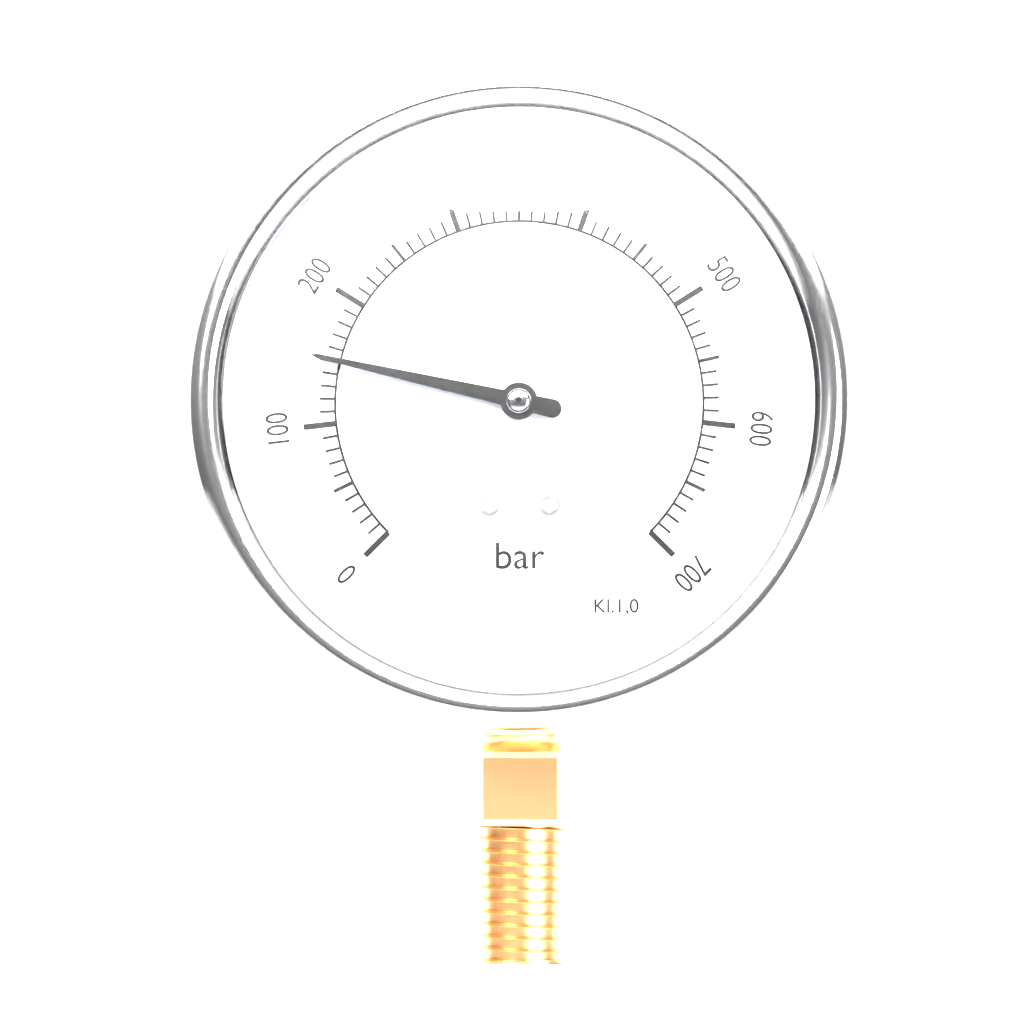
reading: 150 bar
